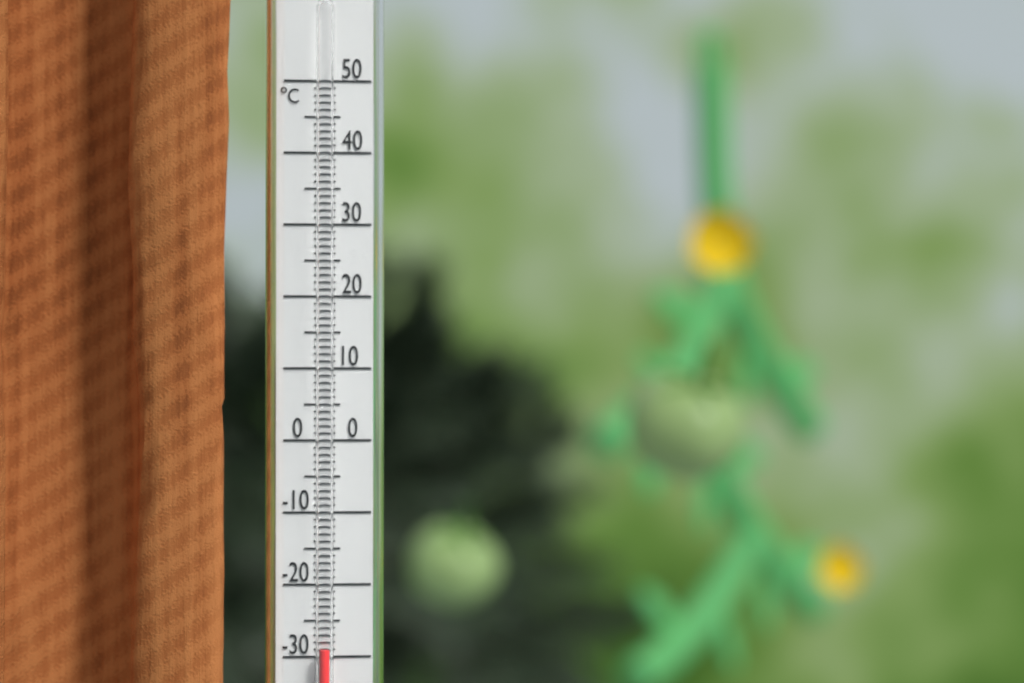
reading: -29 °C
